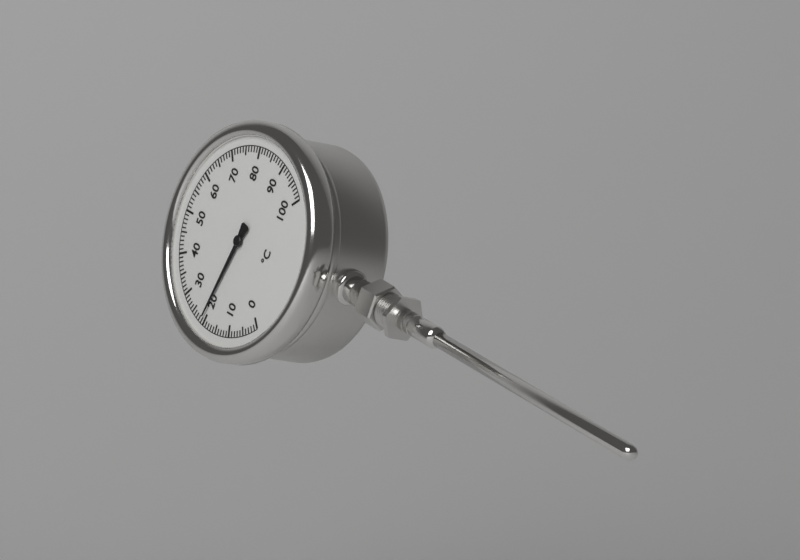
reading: 21 °C
